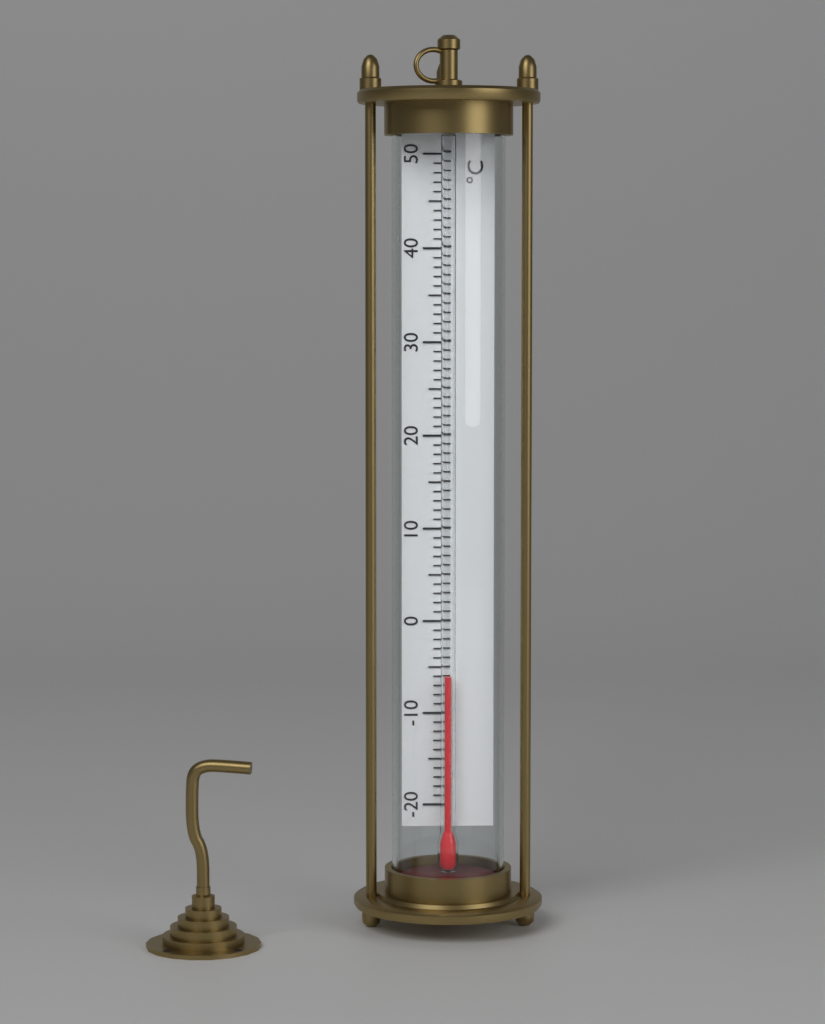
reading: -6 °C
